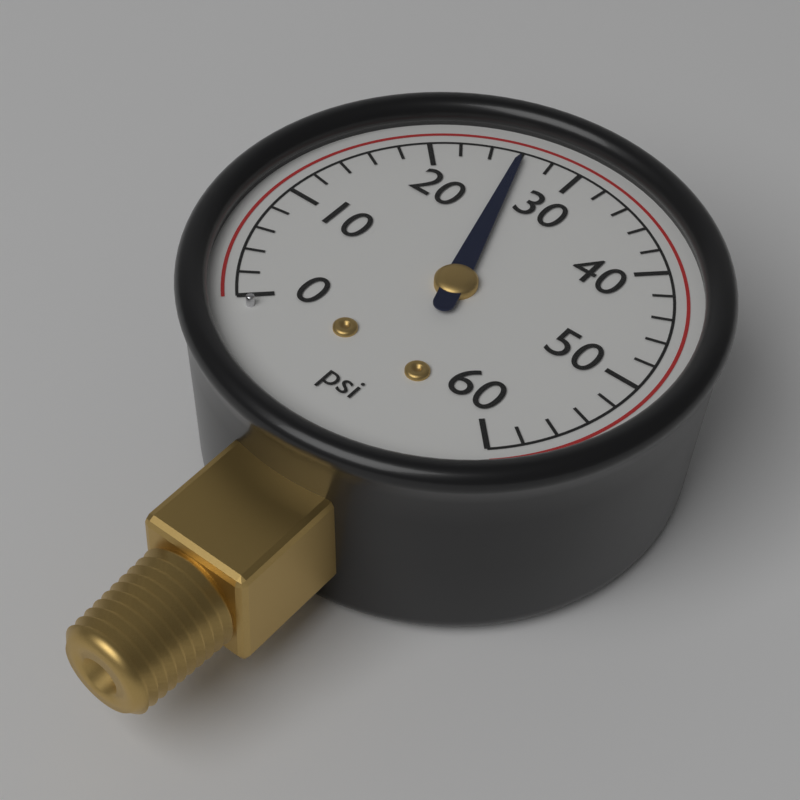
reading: 26 psi
